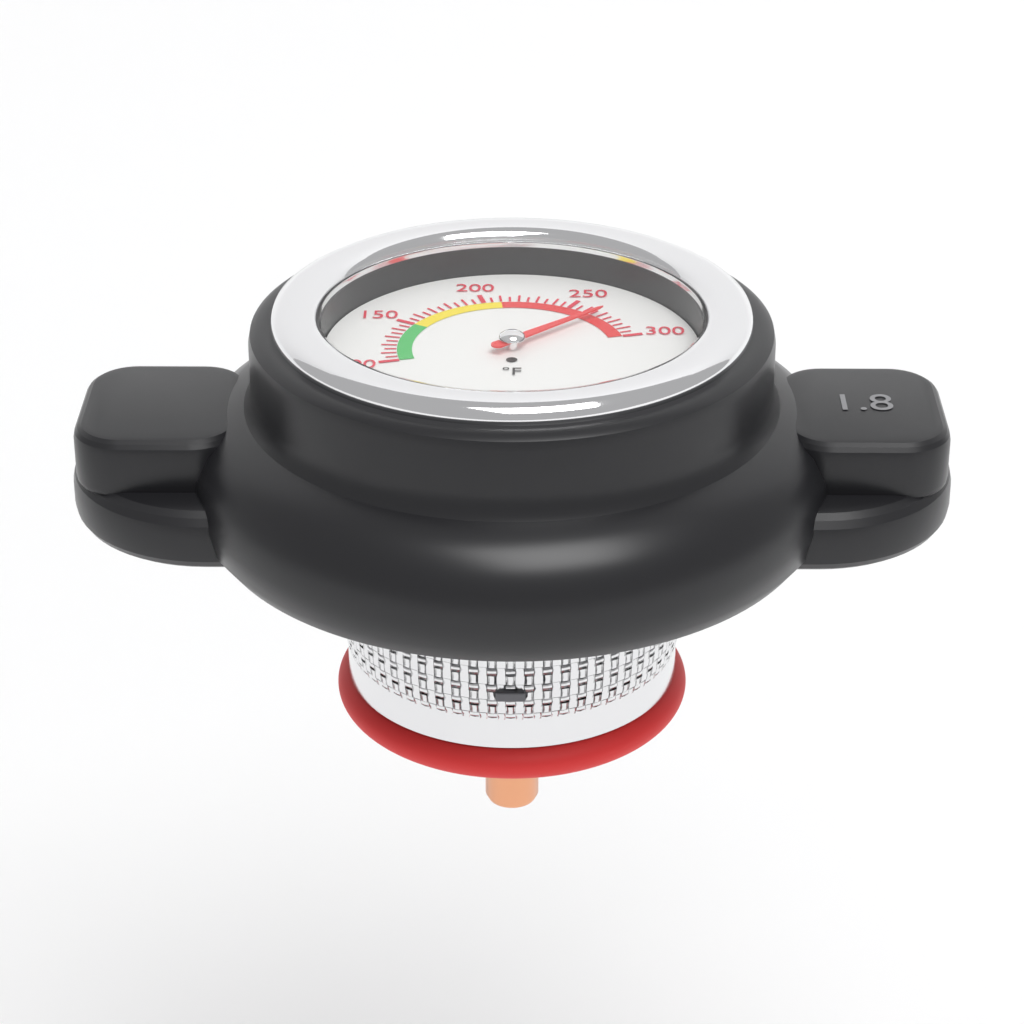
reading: 270 °F
